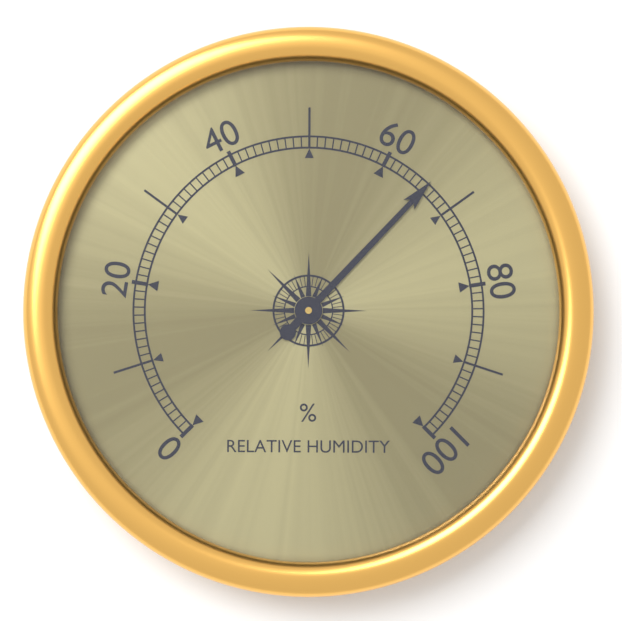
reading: 66 %
